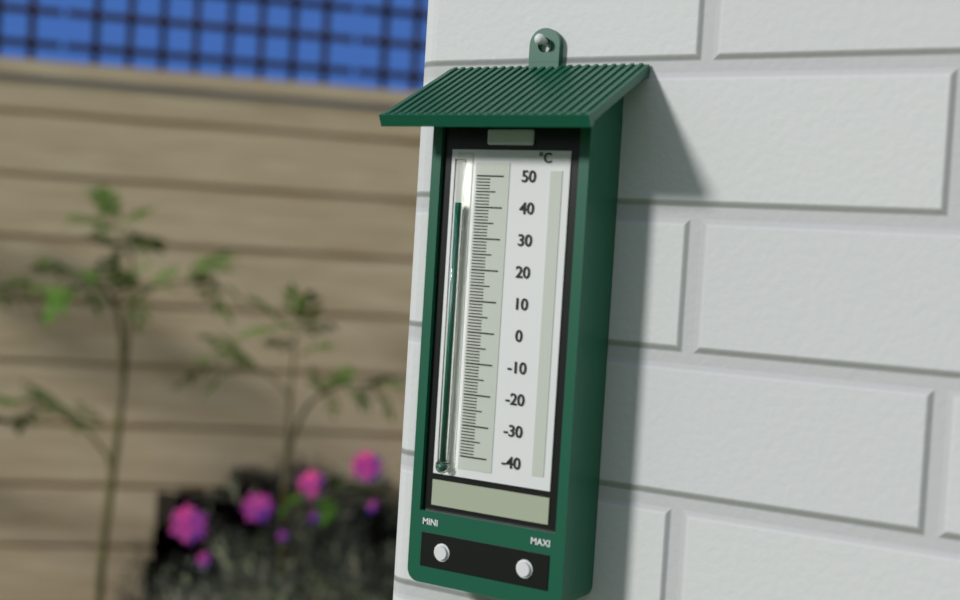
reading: 41 °C
